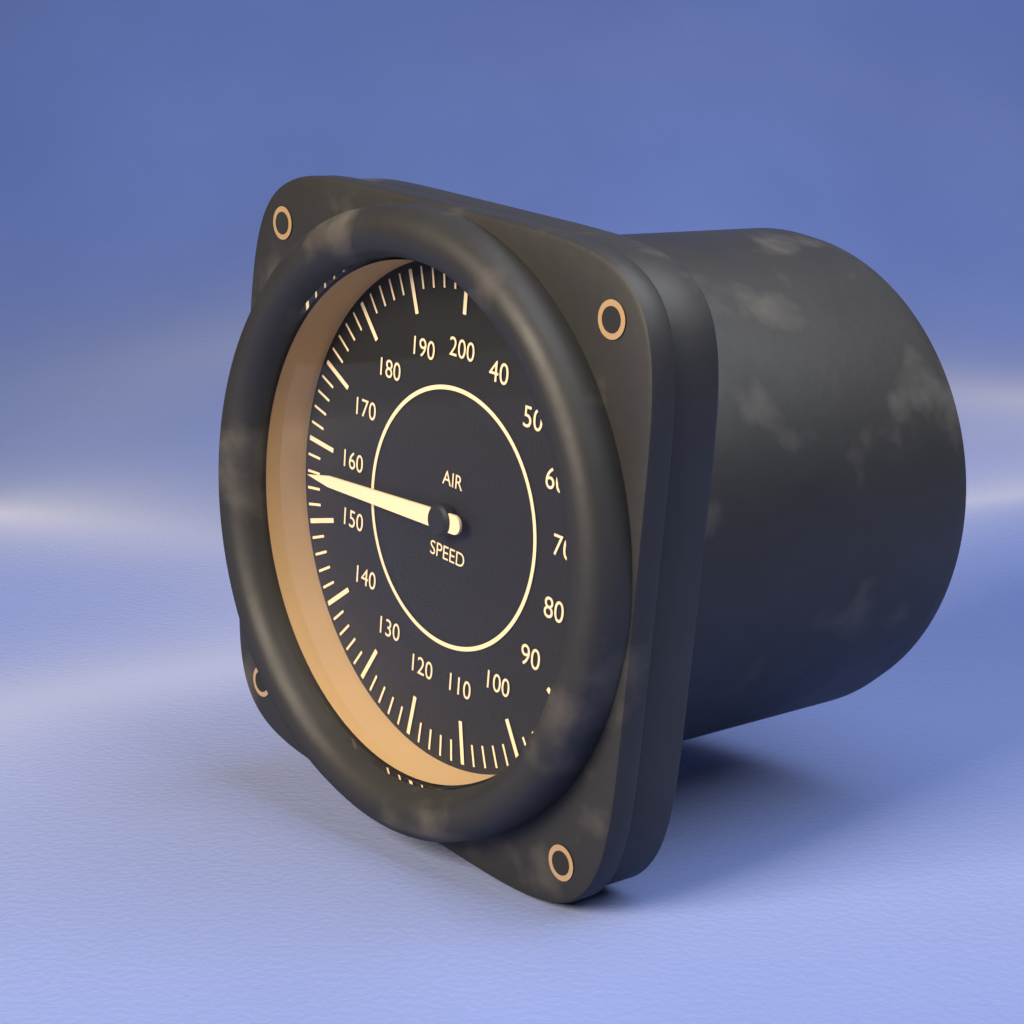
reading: 156 (no unit)
